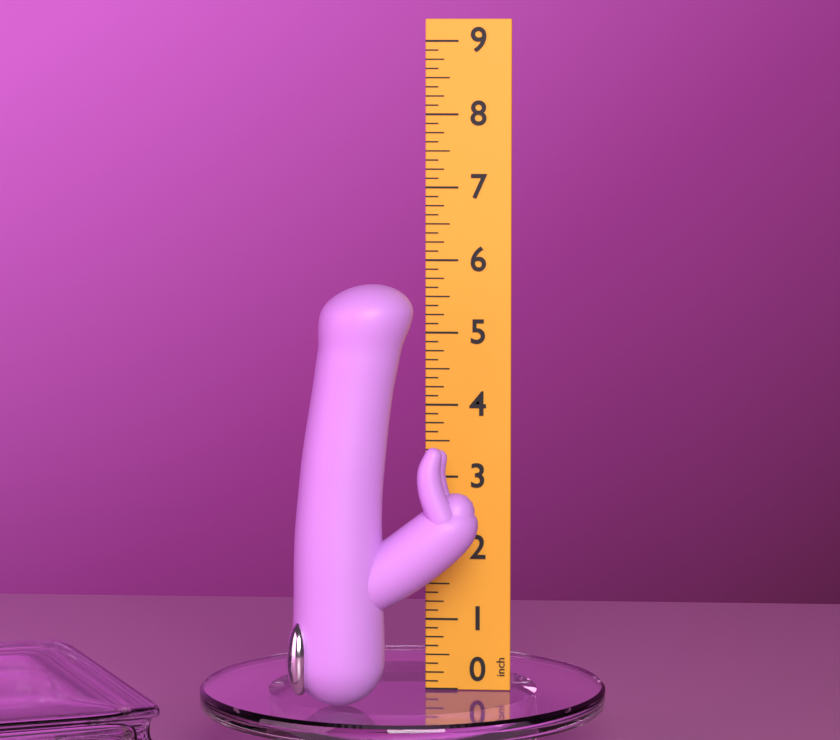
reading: 5.750 inch
